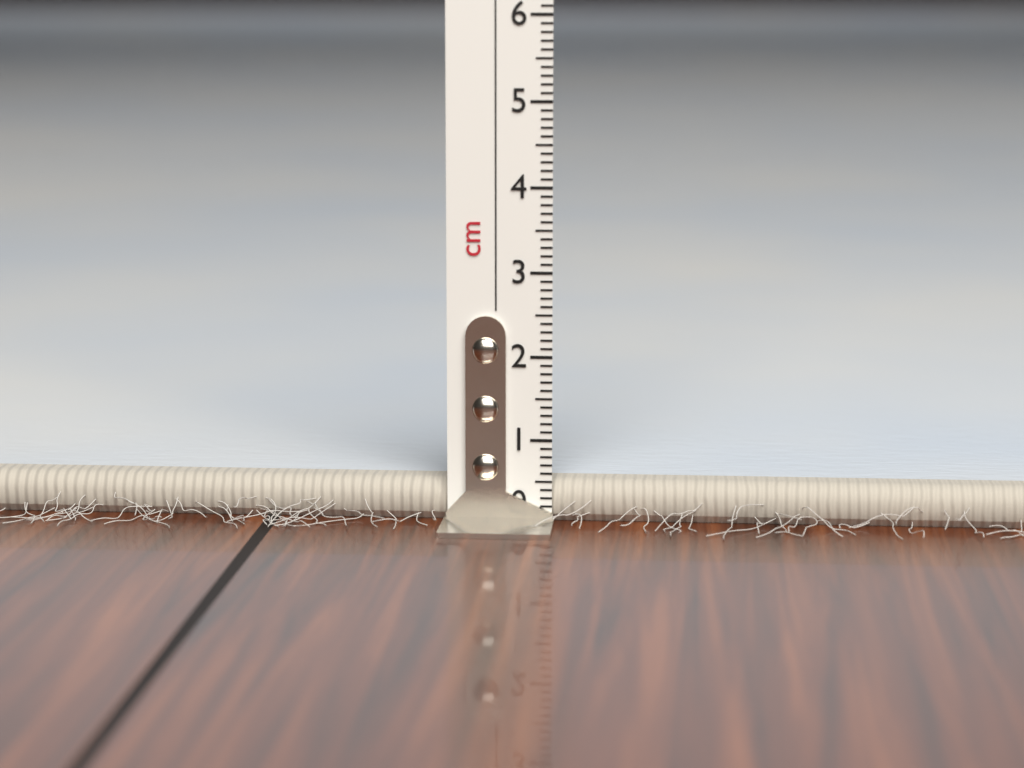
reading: 0.5 cm
